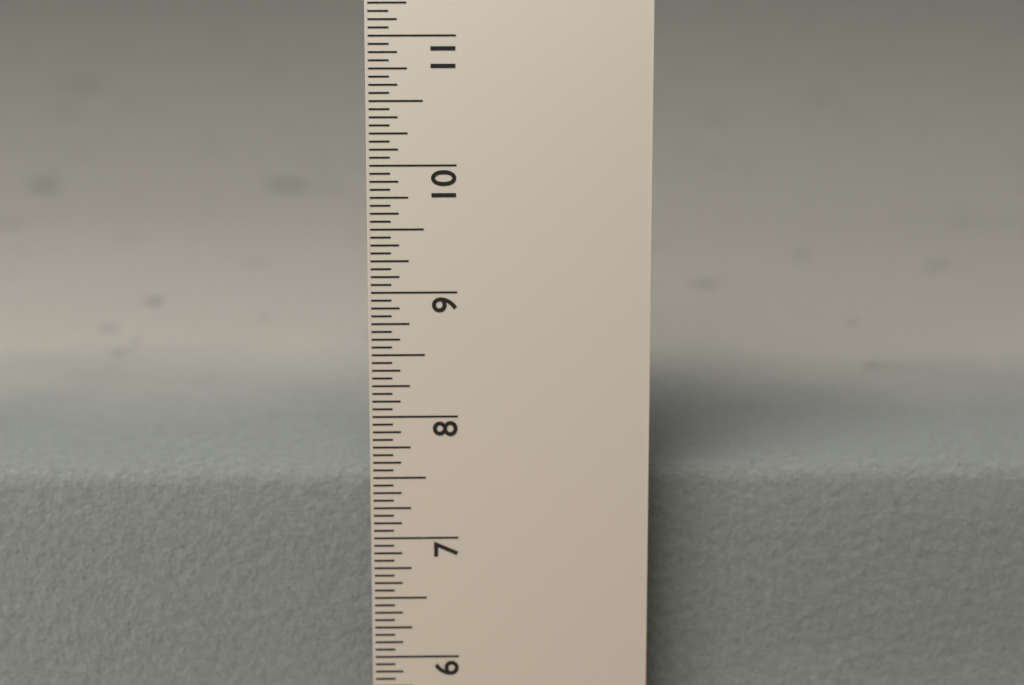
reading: 7.3750 in
